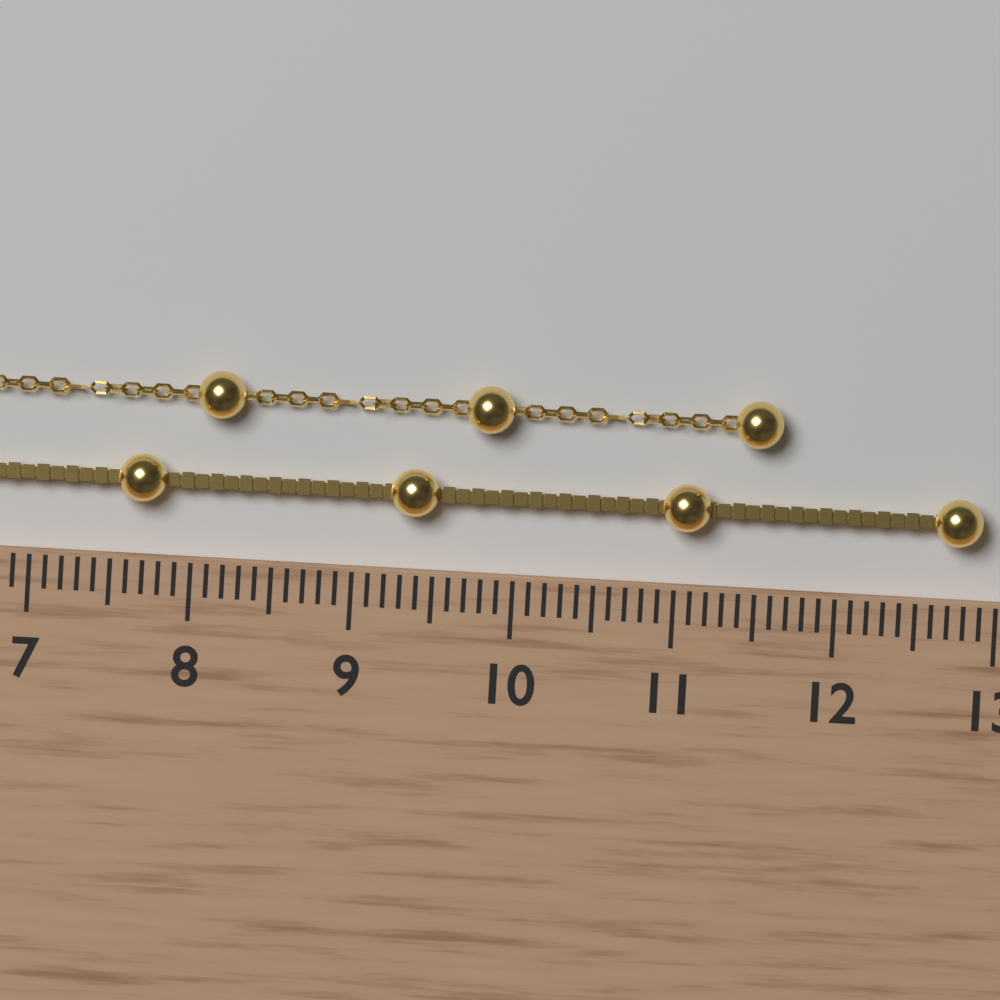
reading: 12.9 cm
